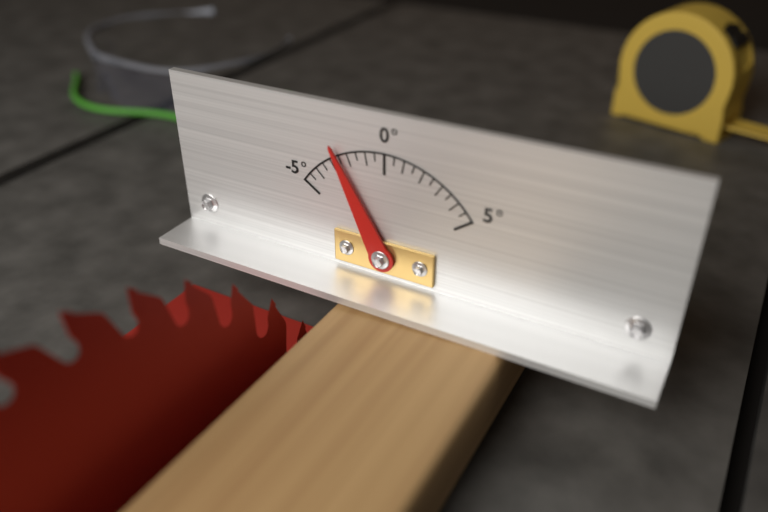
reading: -2.5 °
